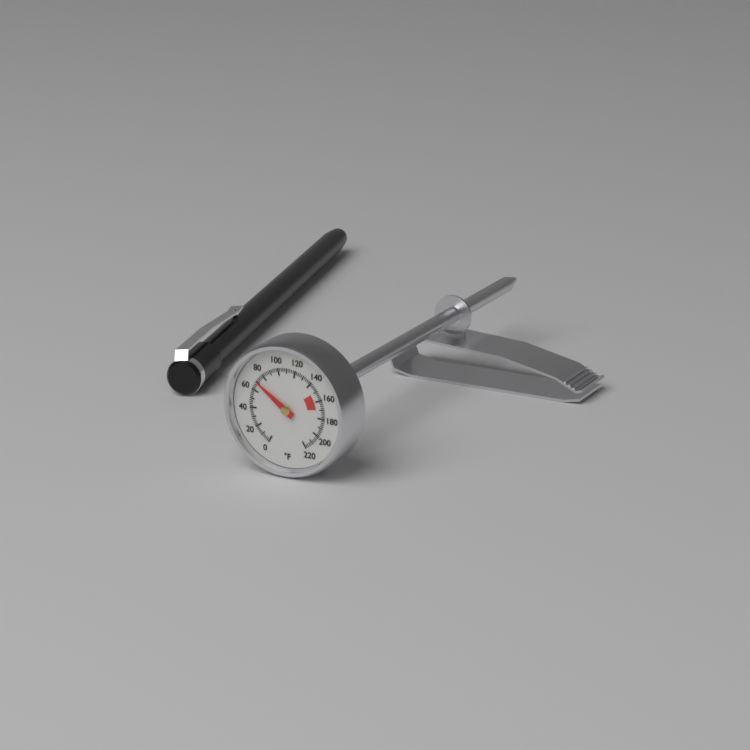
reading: 70 °F
